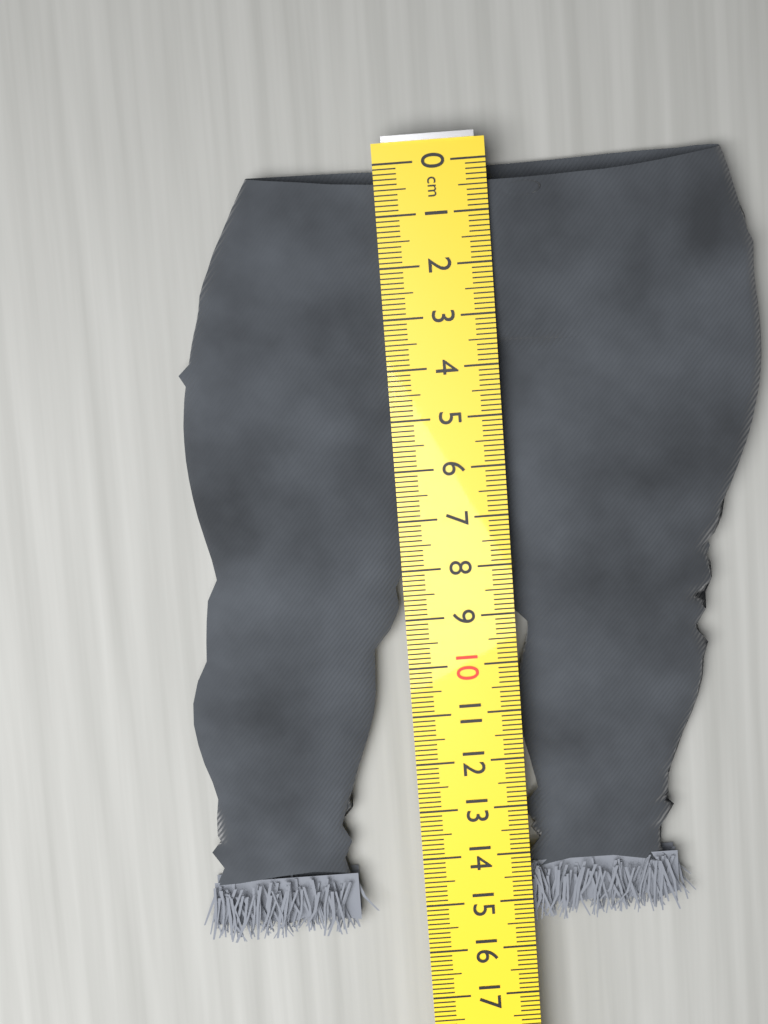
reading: 15.6 cm
